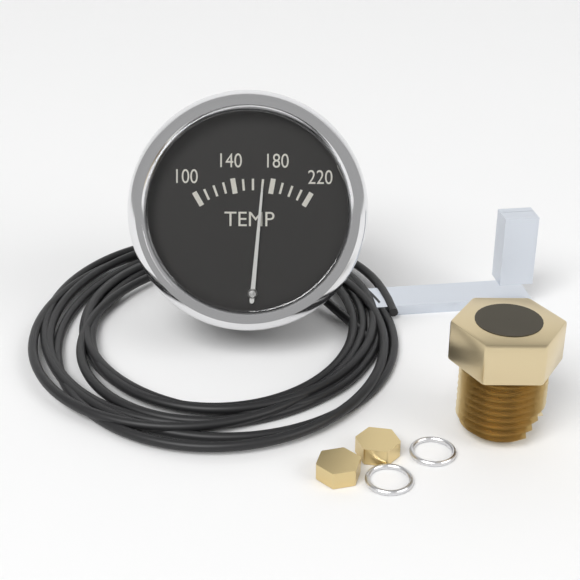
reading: 170 (no unit)
